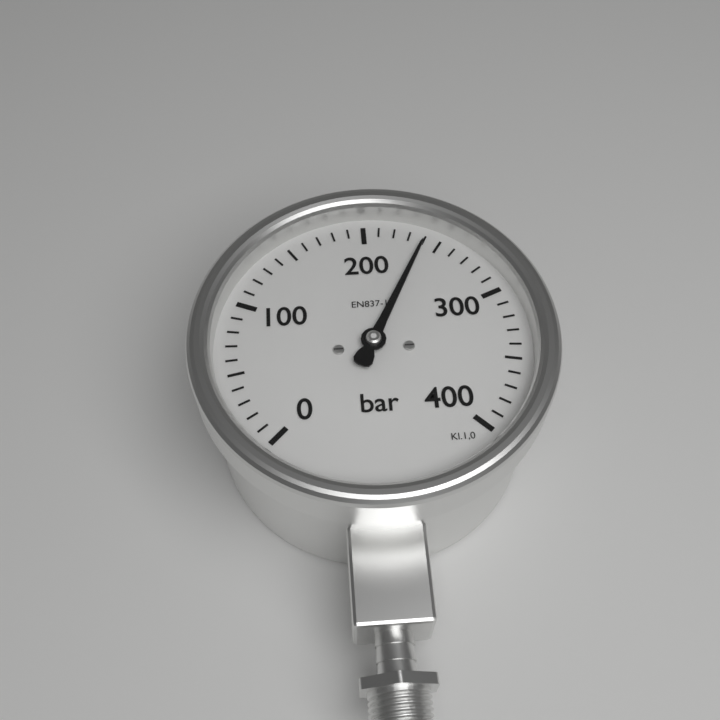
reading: 240 bar
